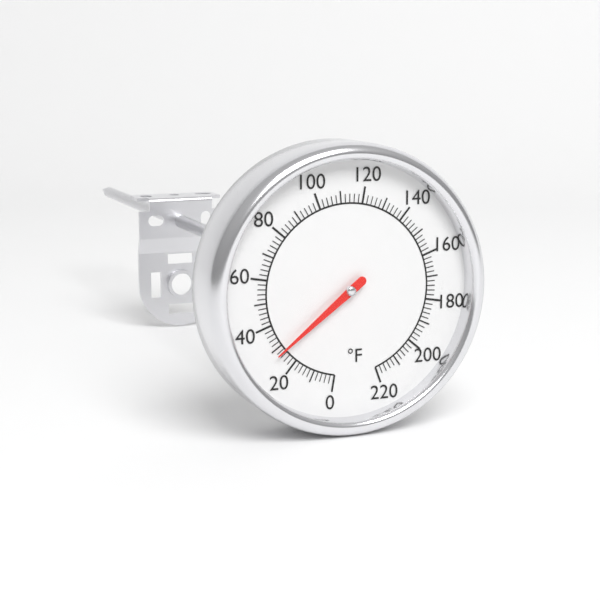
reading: 28 °F
